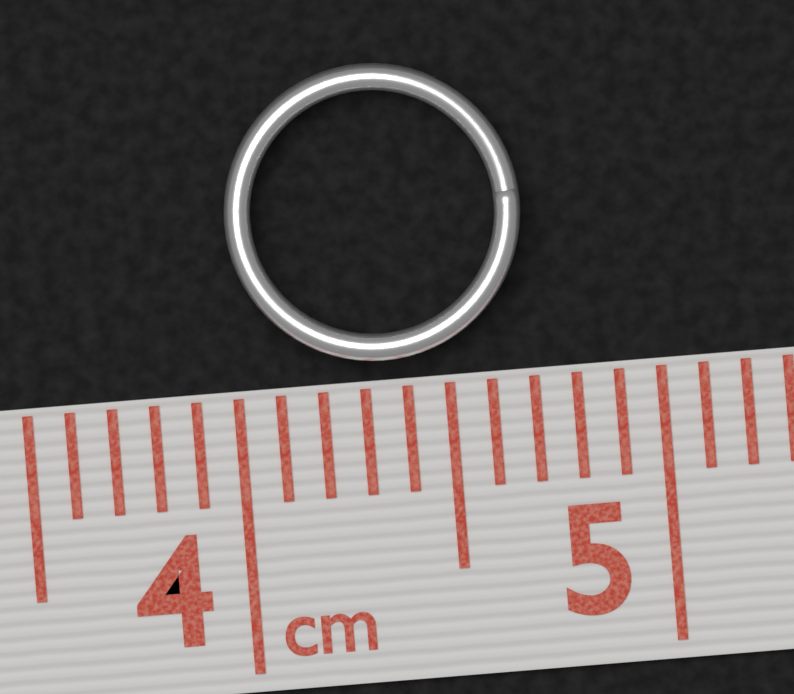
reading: 4.7 cm
